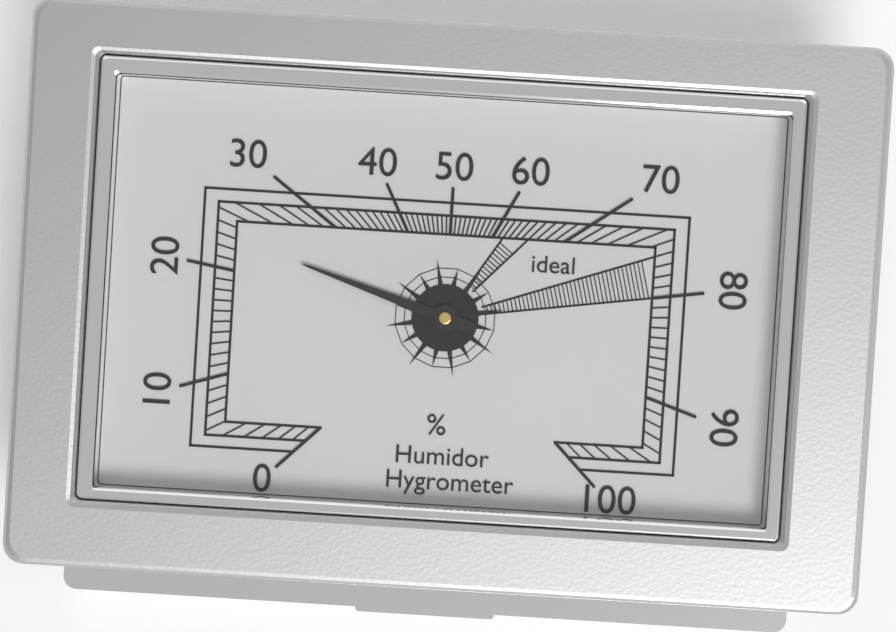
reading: 23 %
